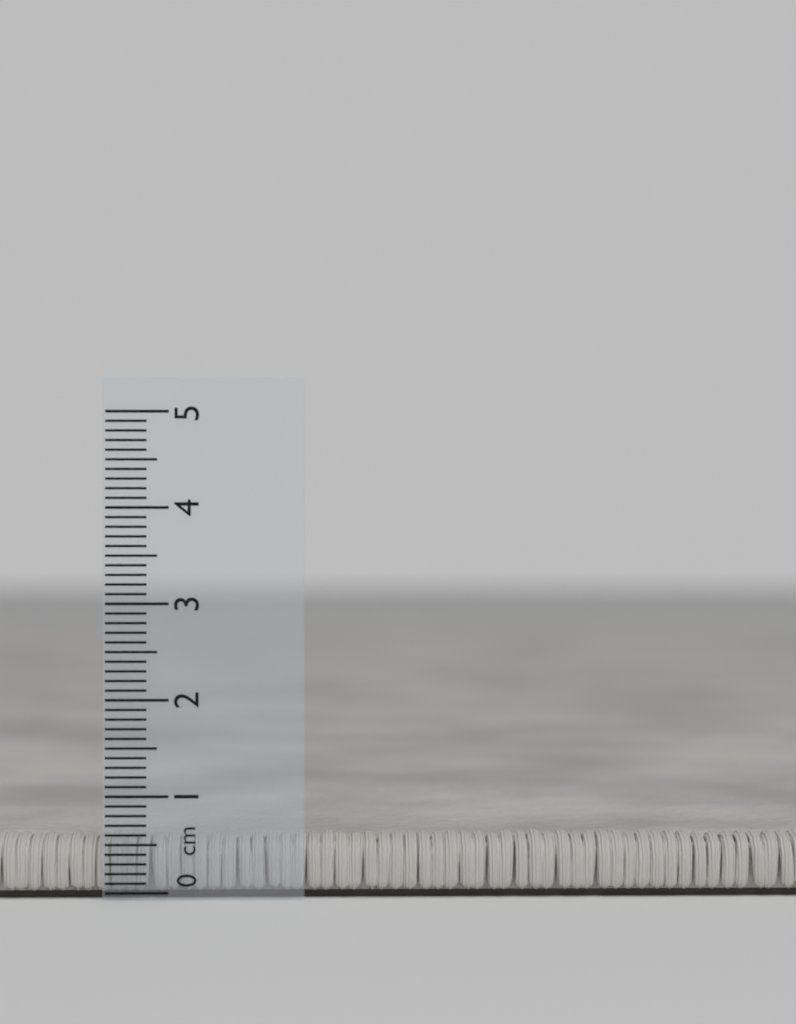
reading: 0.6 cm
